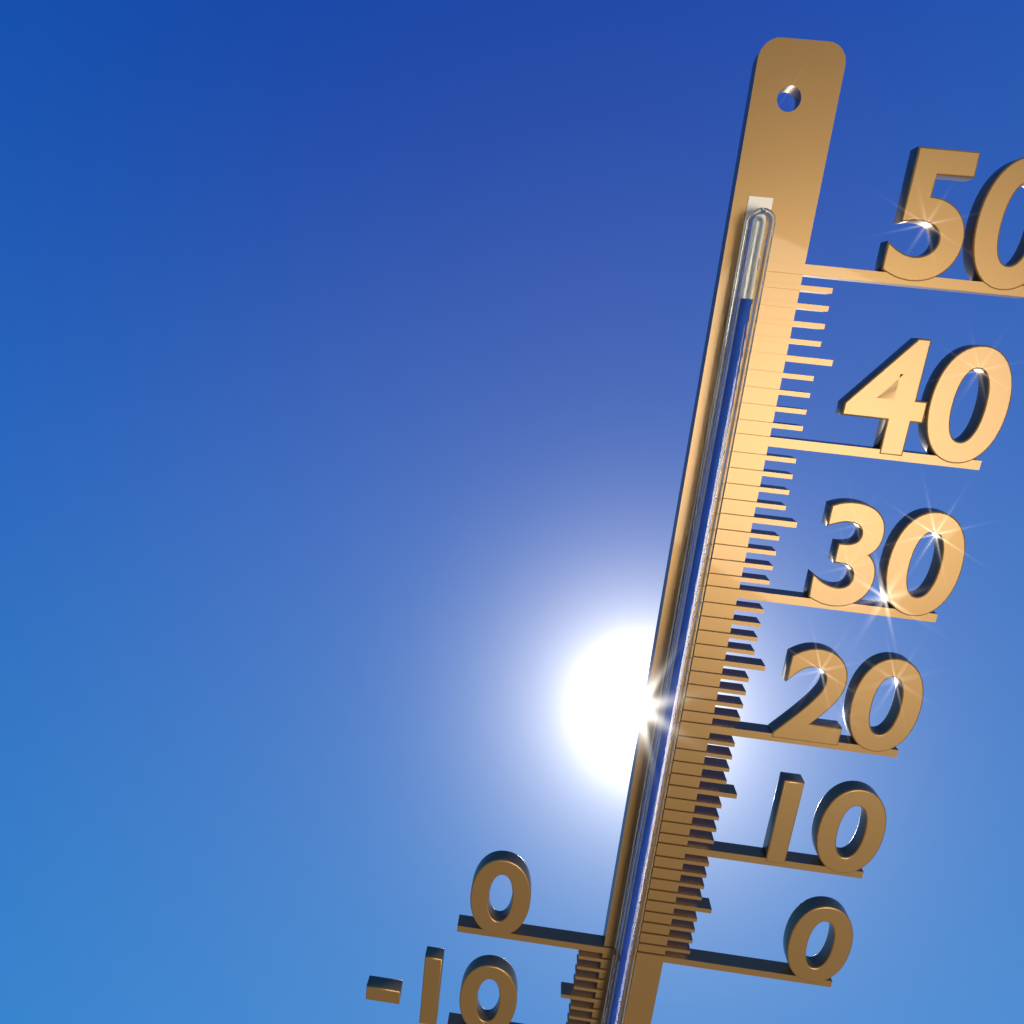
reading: 48 °C
